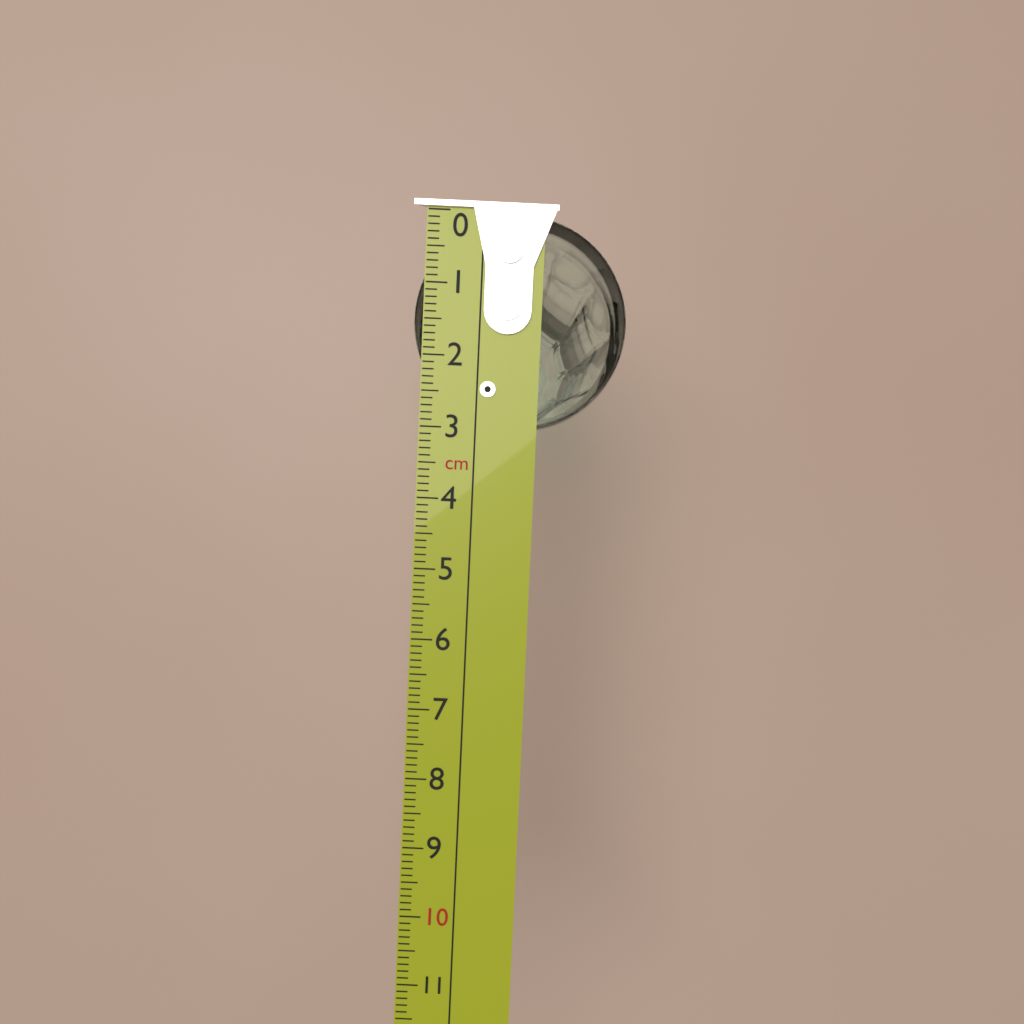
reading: 3.0 cm
